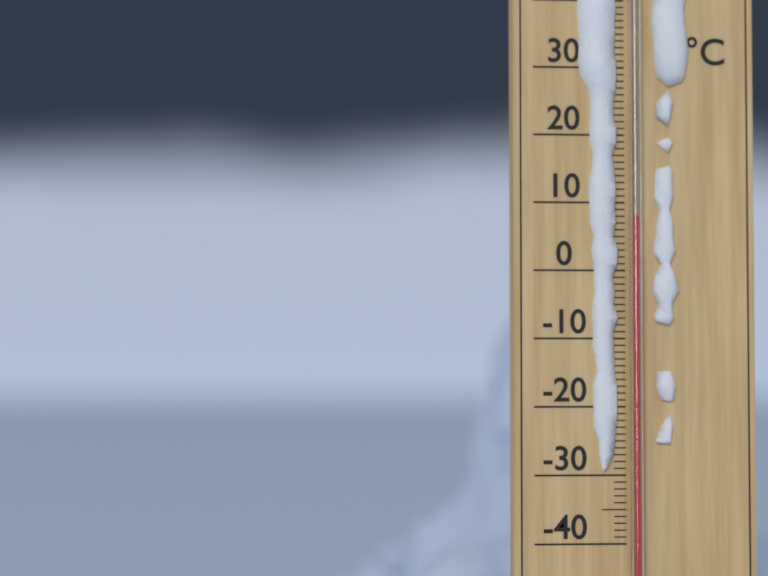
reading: 8 °C
